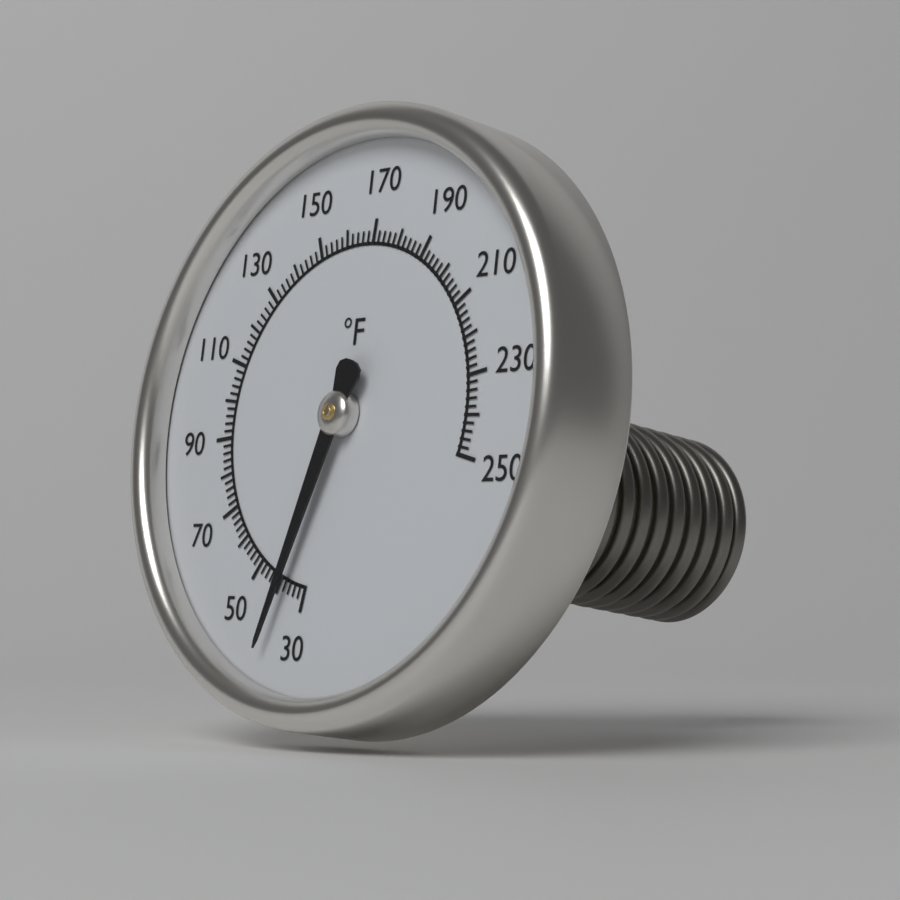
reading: 38 °F
